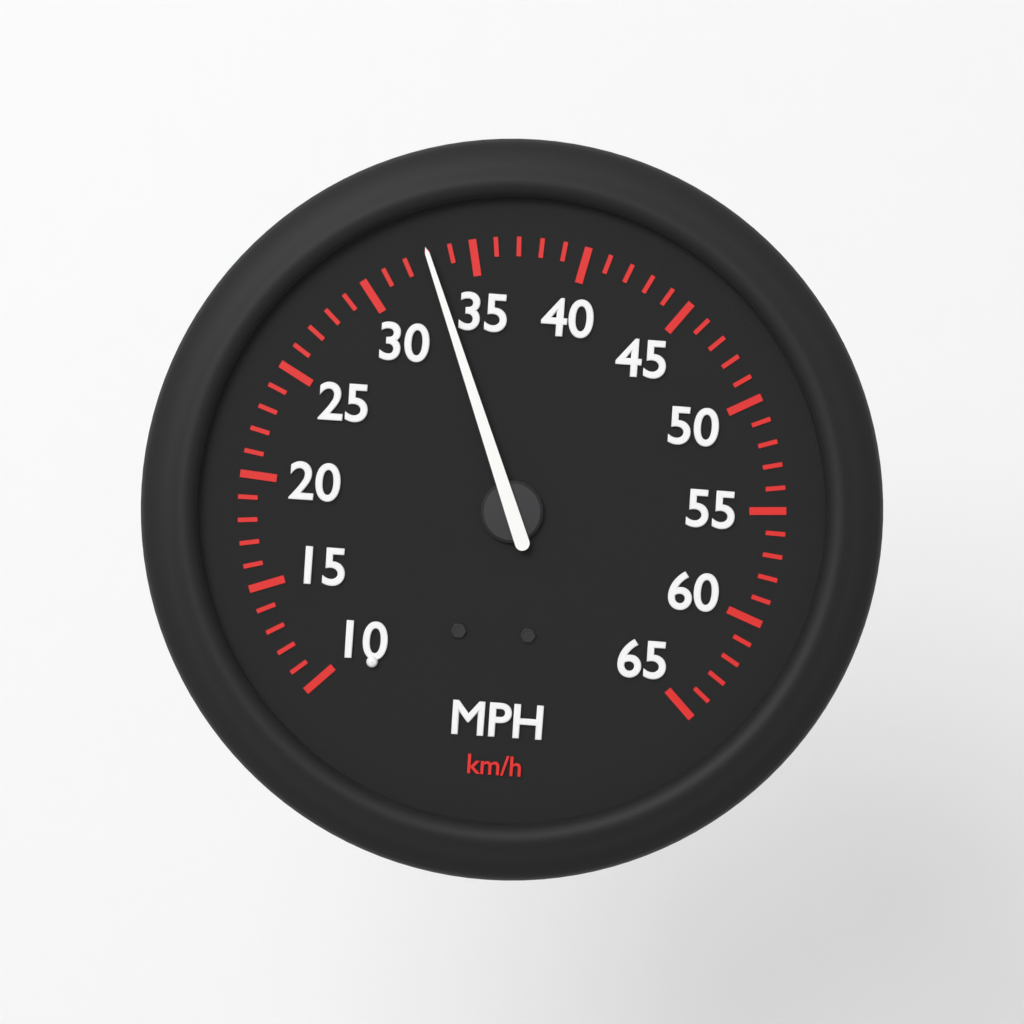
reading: 33 mph
